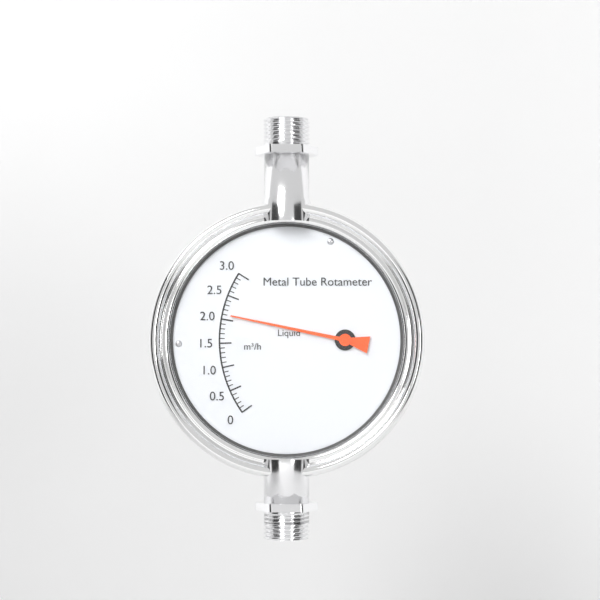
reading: 2.1 m³/h
